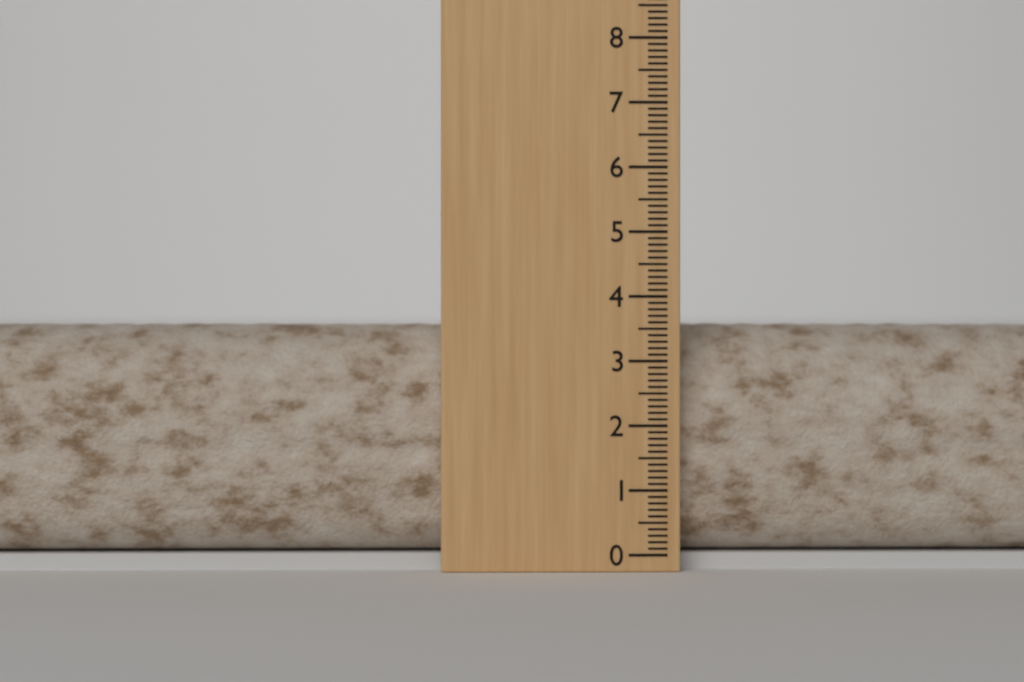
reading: 3.6 (no unit)
